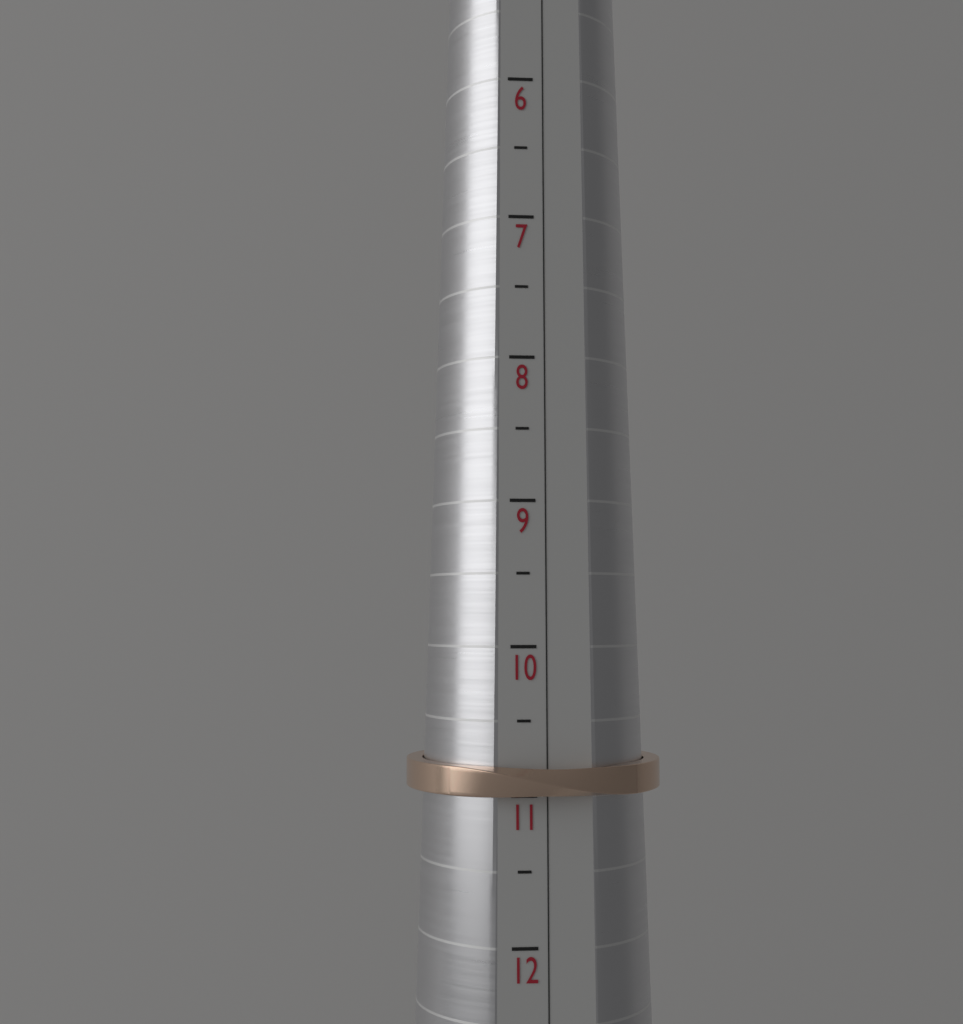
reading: 11.0 (no unit)
